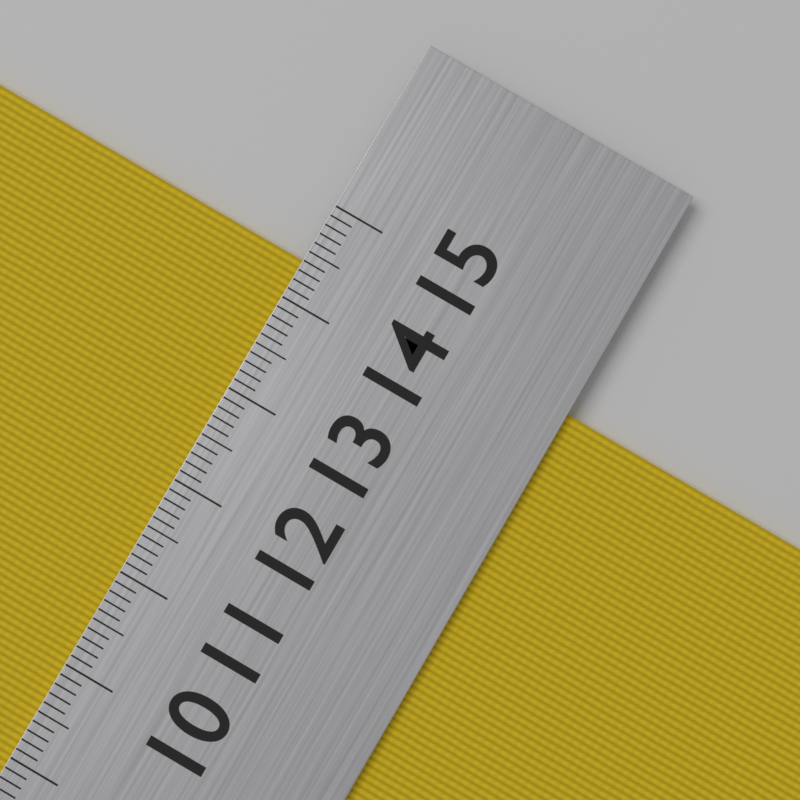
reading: 14.4 cm
